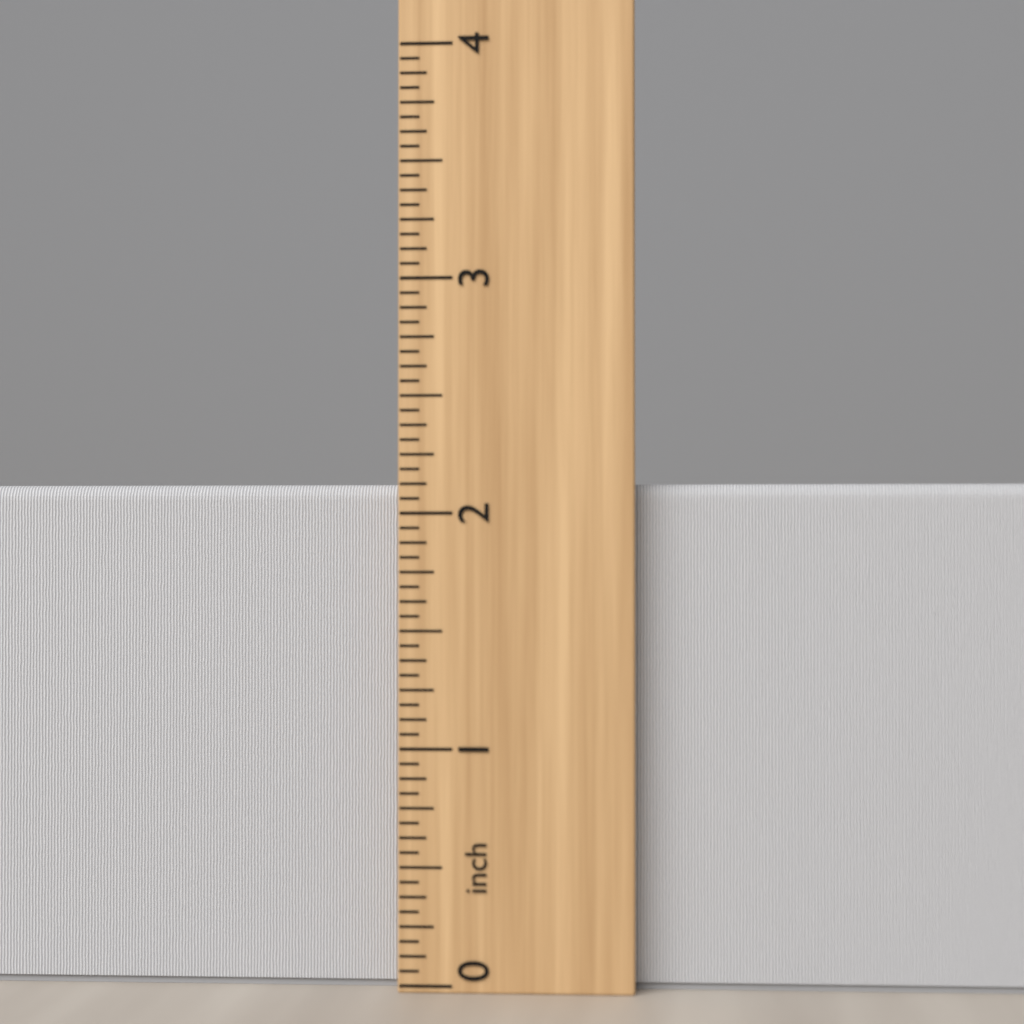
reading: 2.1250 inch
